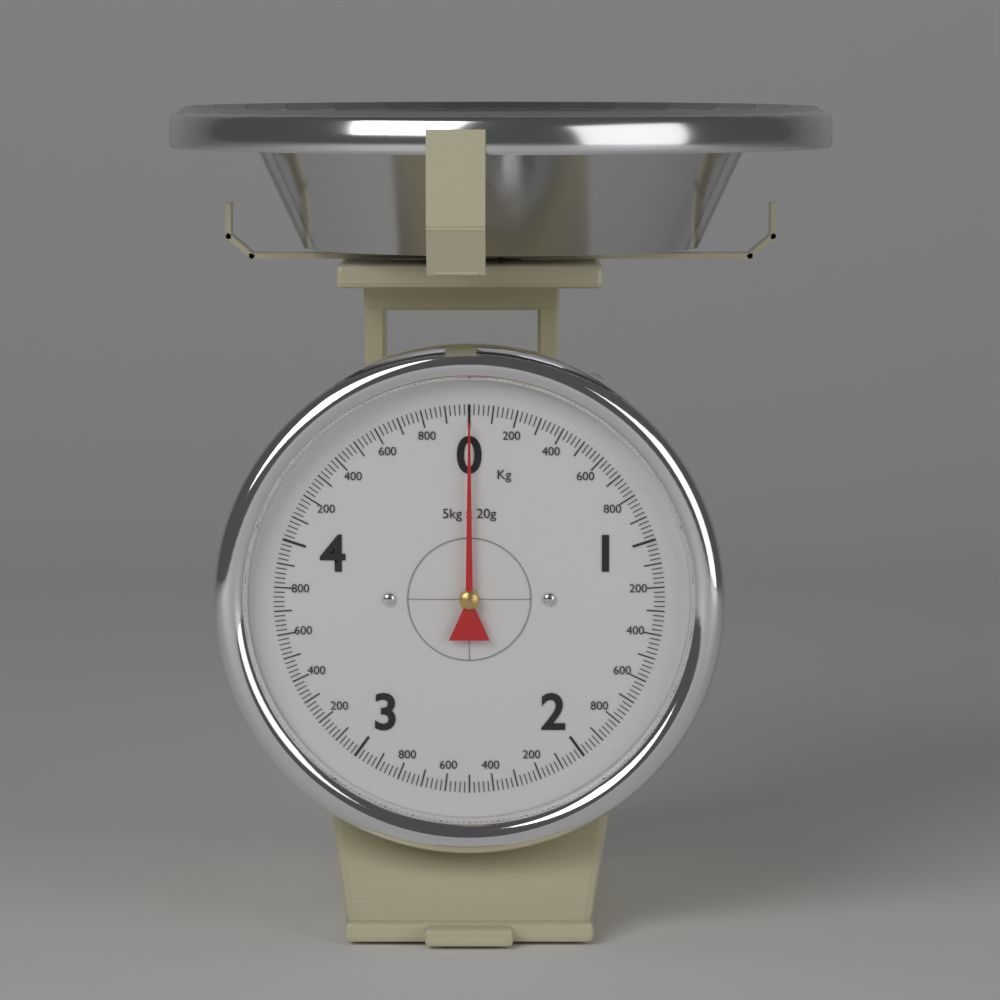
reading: 0.00 kg
